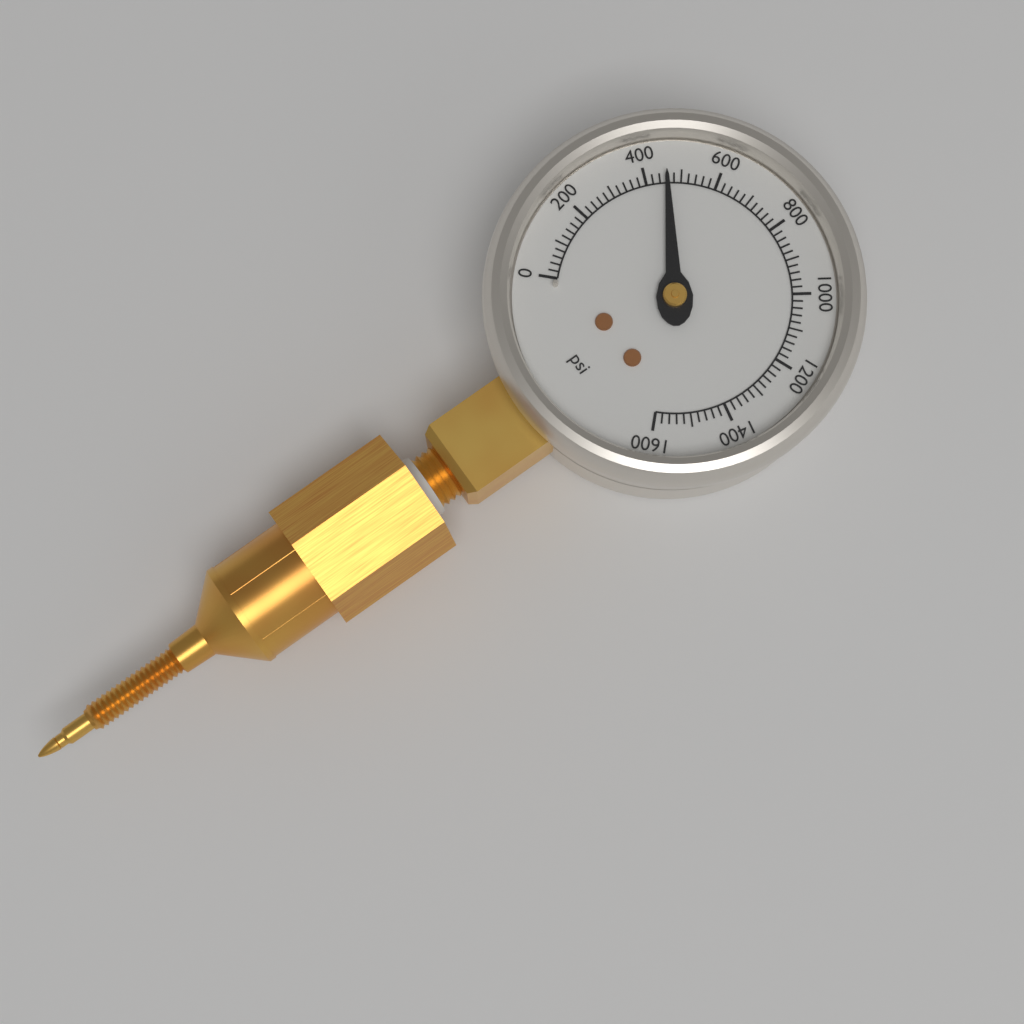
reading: 460 psi
